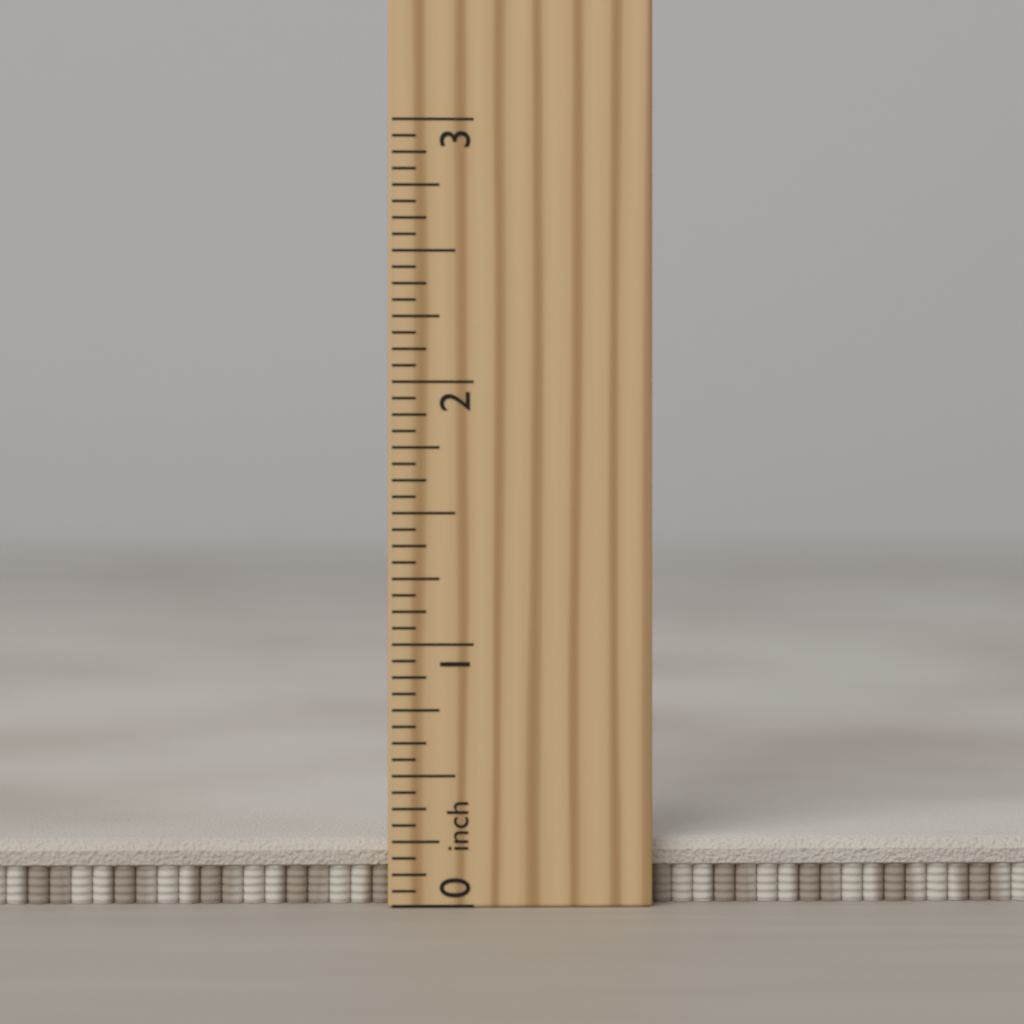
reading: 0.2500 inch
